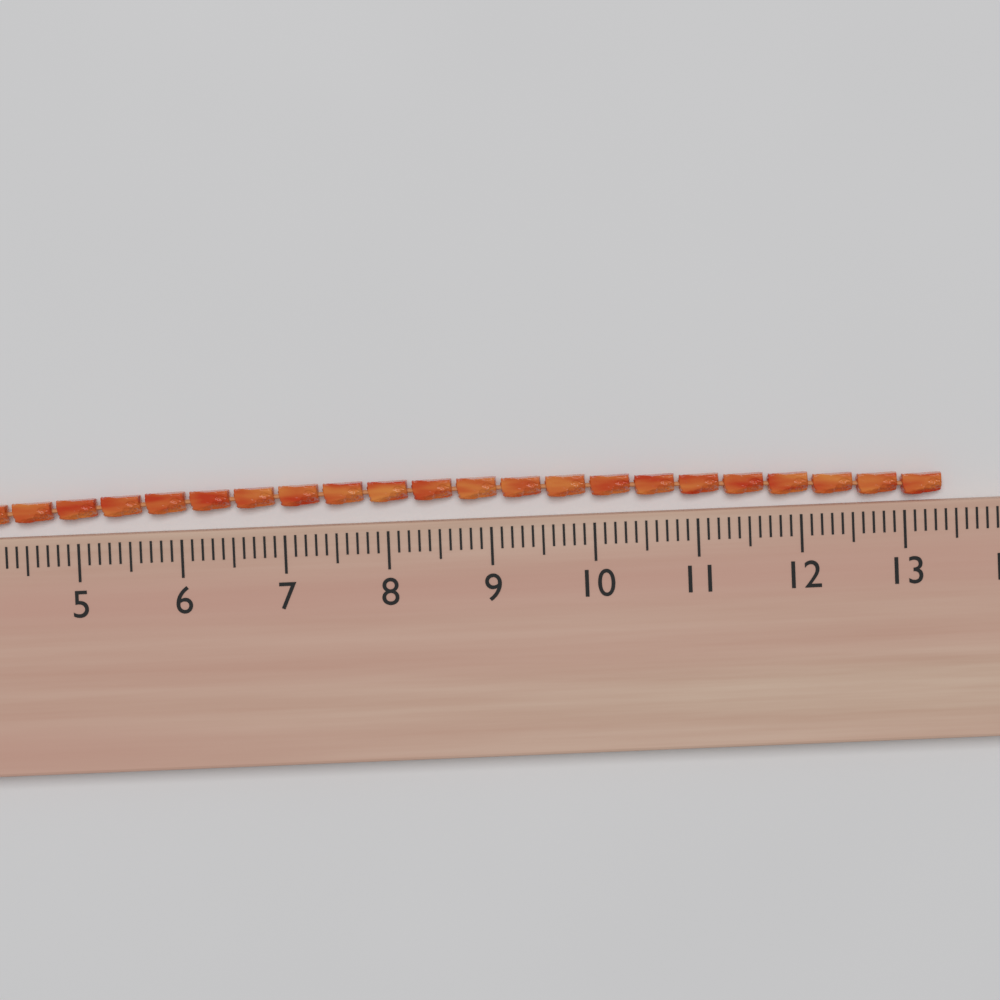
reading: 13.4 (no unit)
